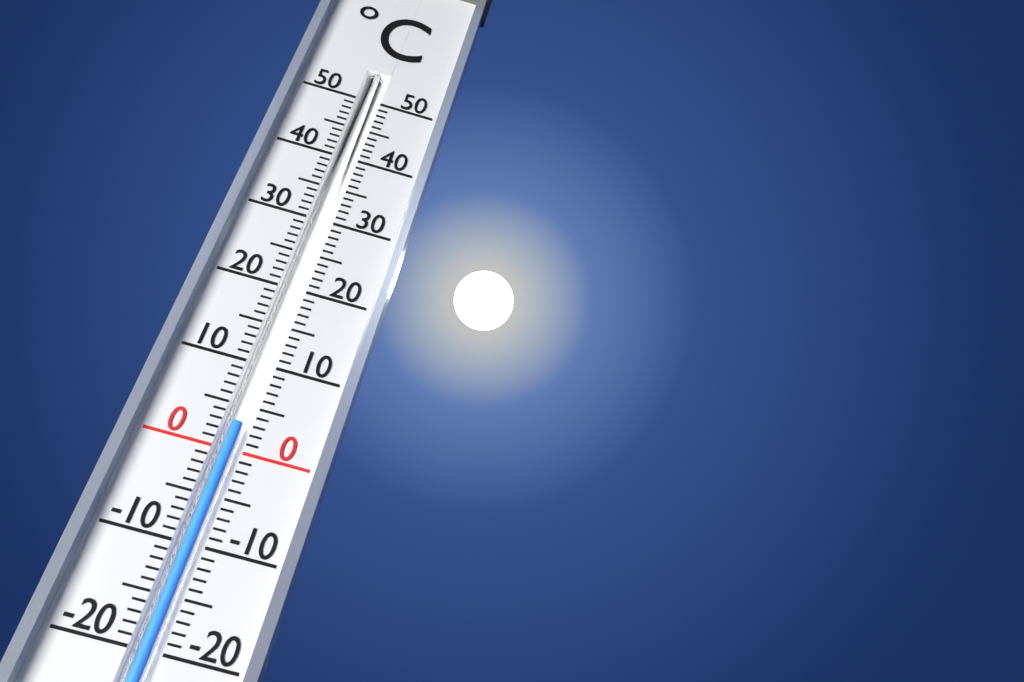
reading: 3 °C
